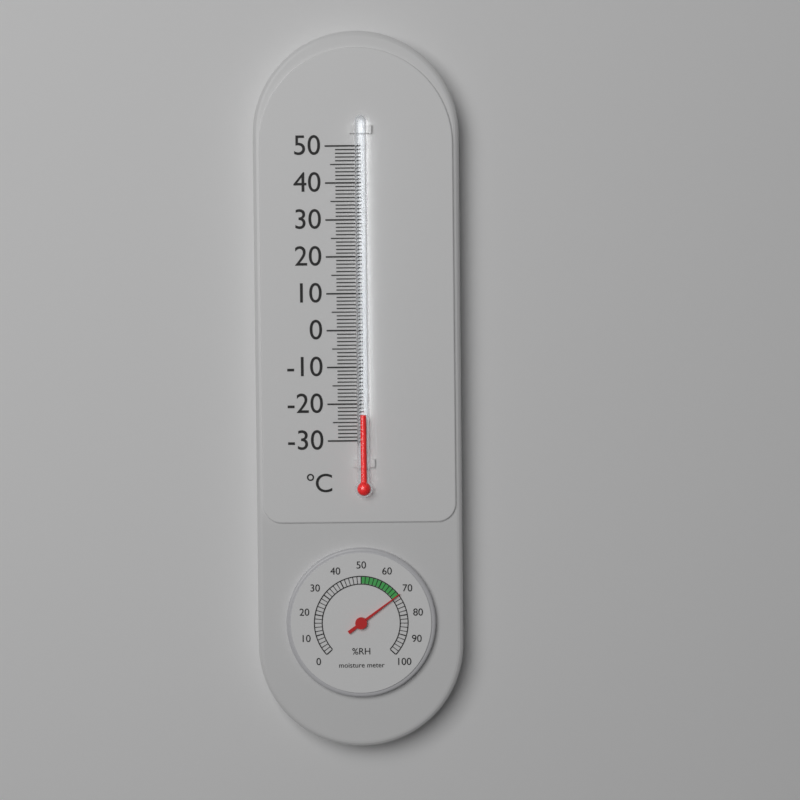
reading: -23 °C
